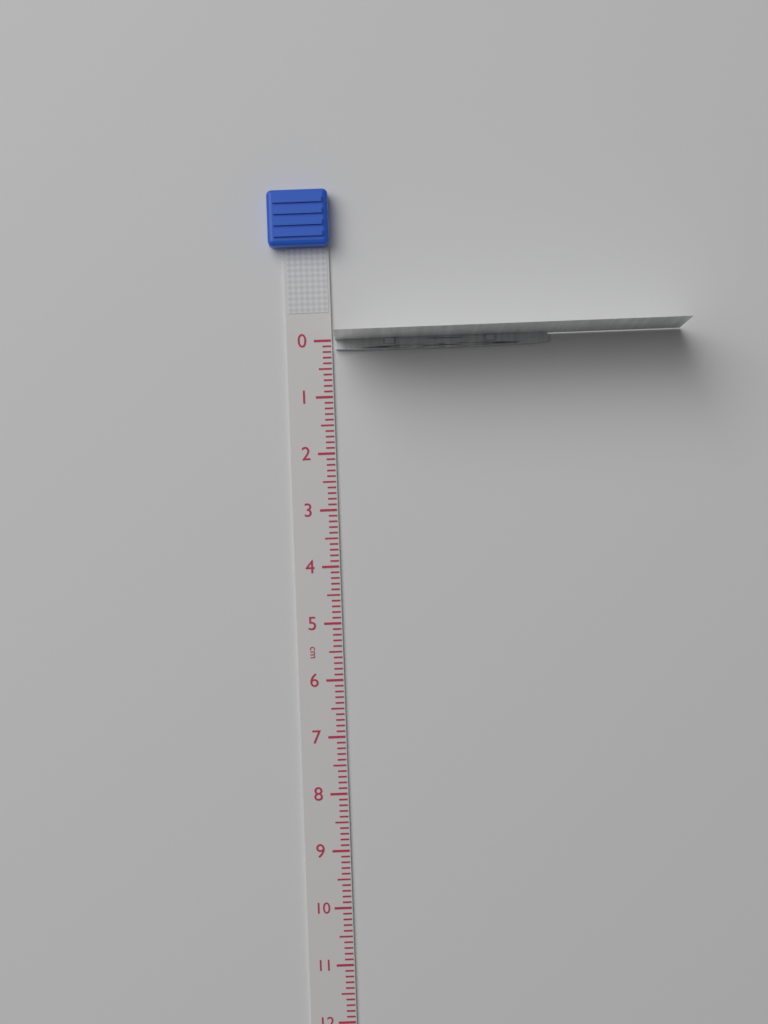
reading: 0.2 cm
